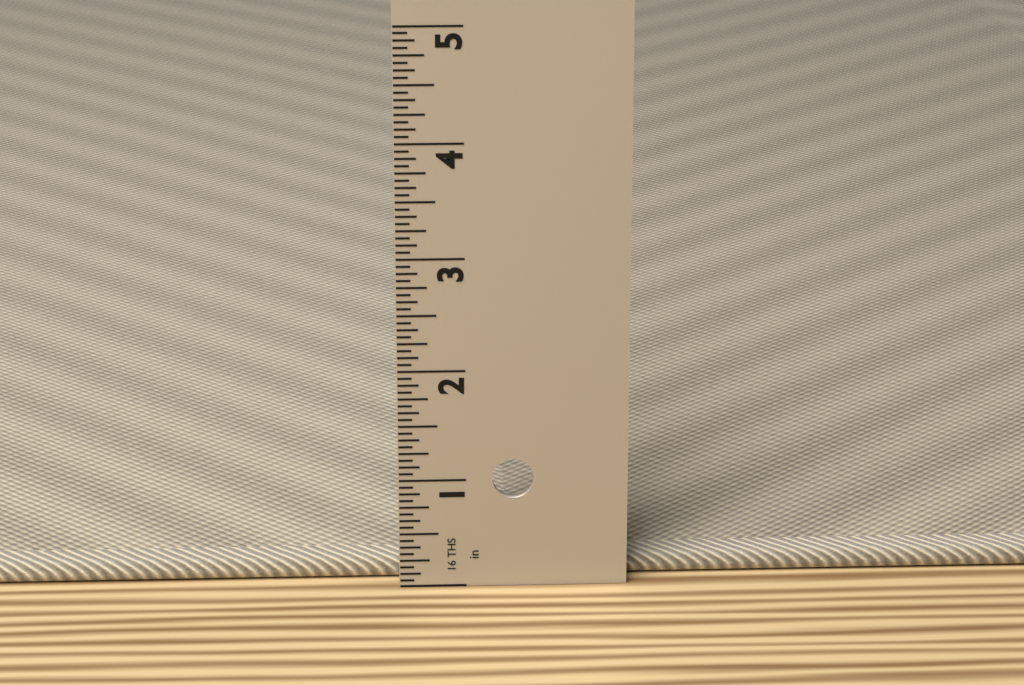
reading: 0.1875 in
